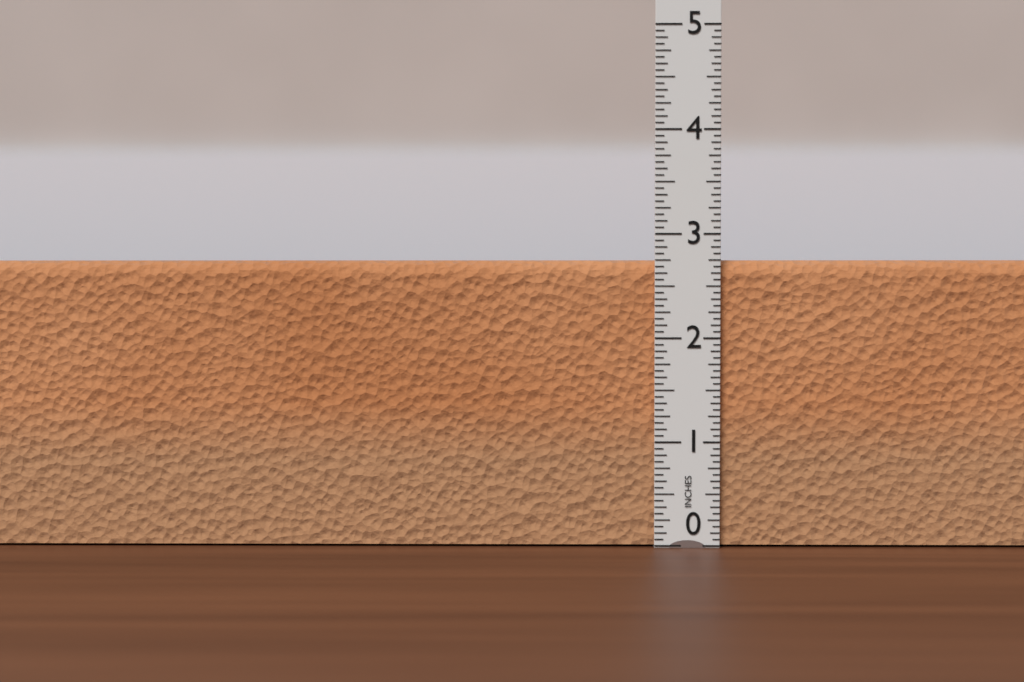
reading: 2.7500 in
